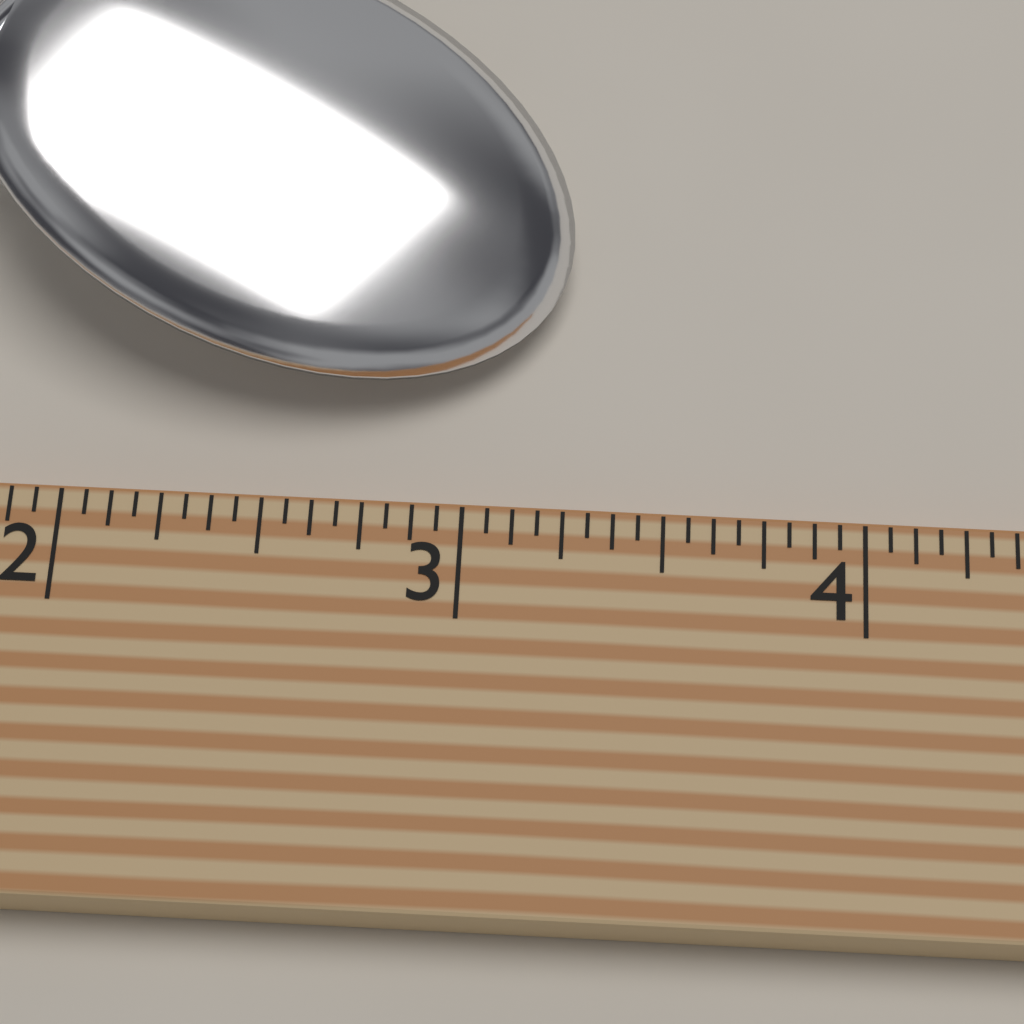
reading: 3.2500 (no unit)
